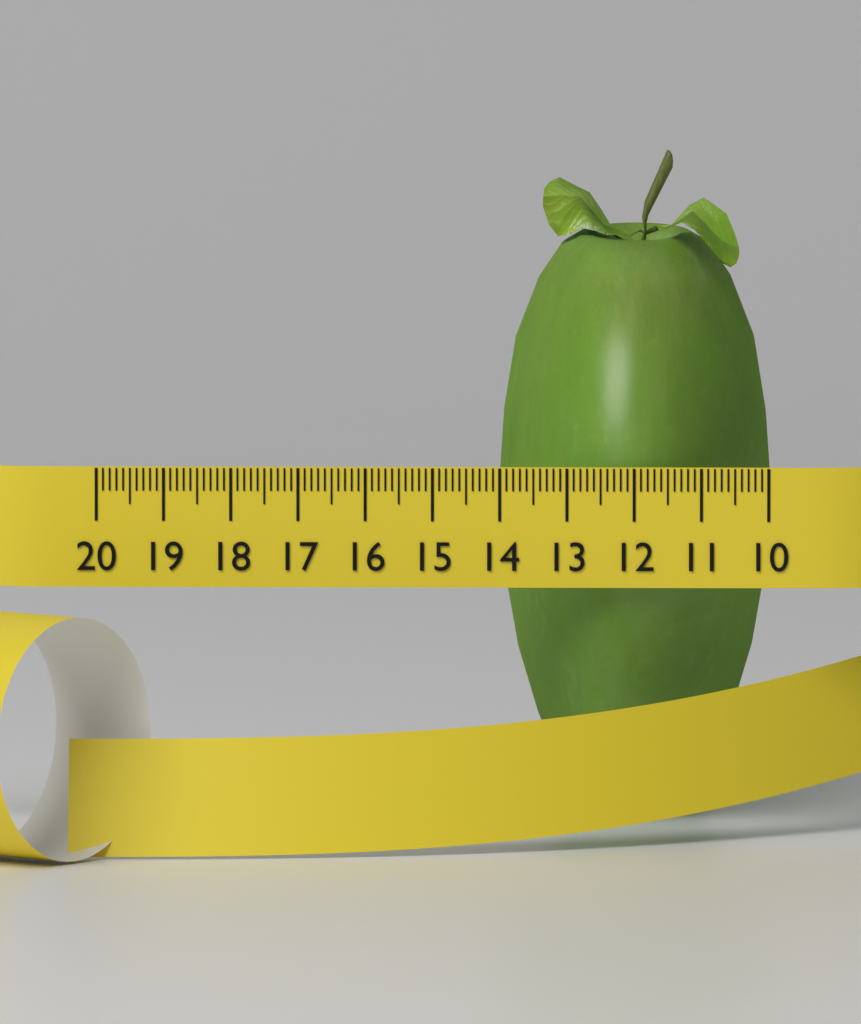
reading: 14.1 (no unit)
